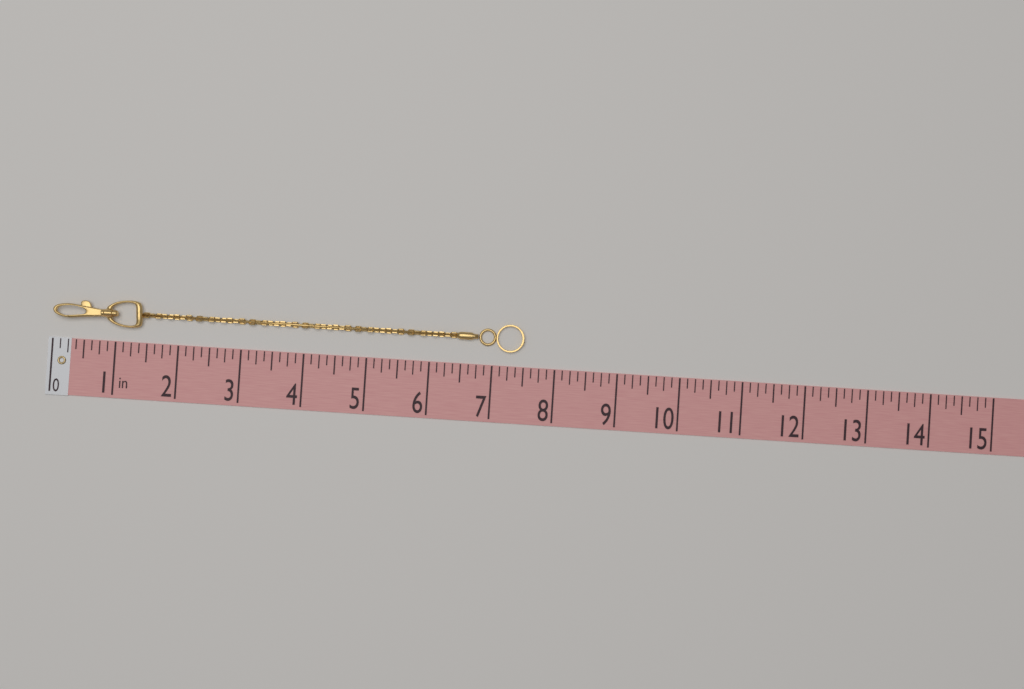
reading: 7.500 in
